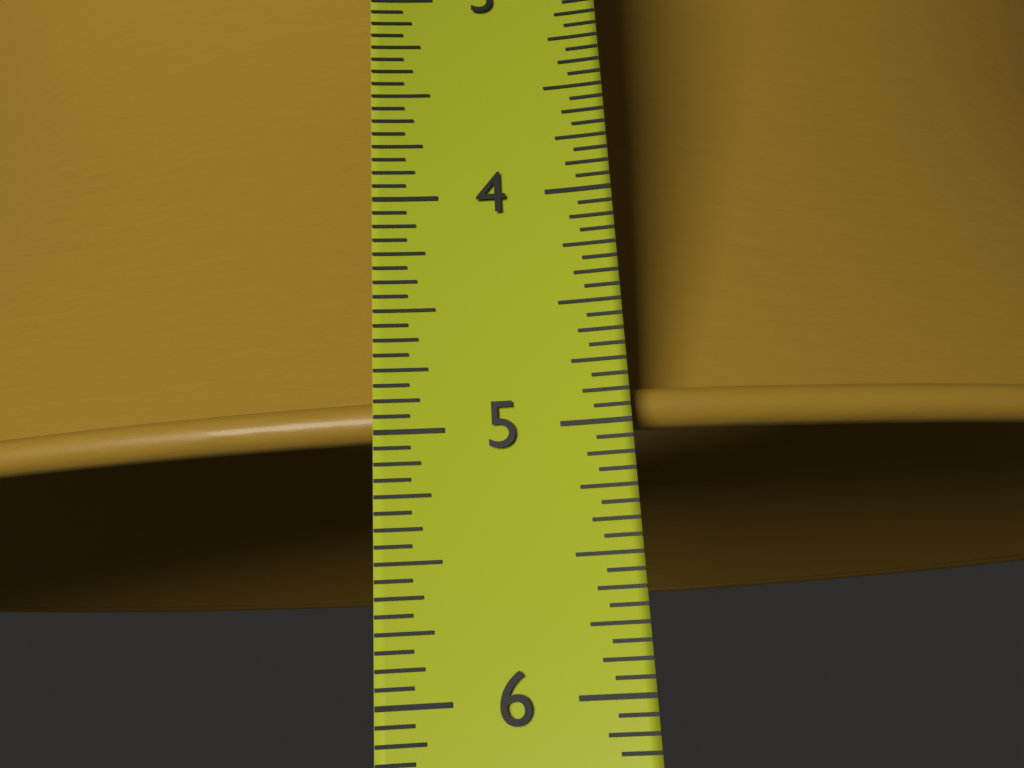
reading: 5.0000 in
